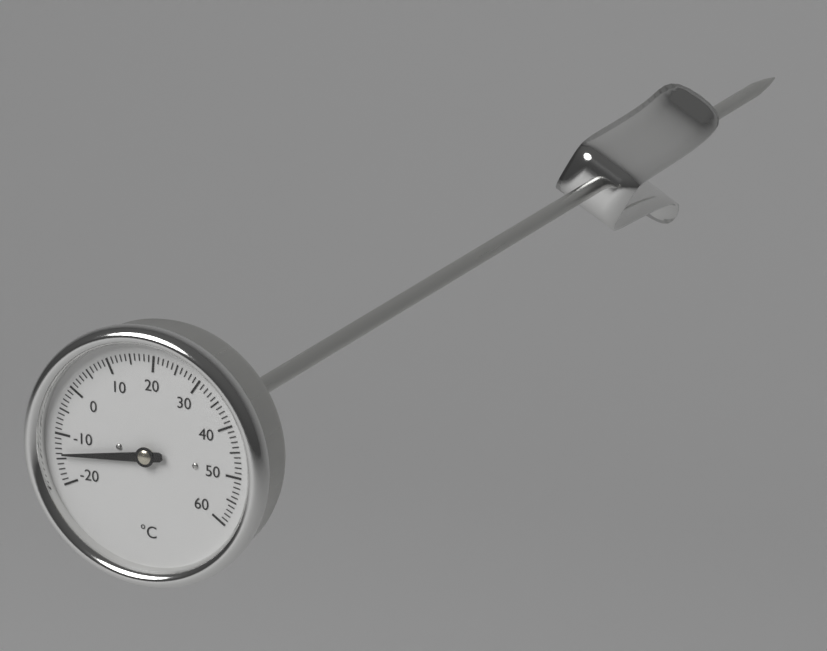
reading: -14 °C
